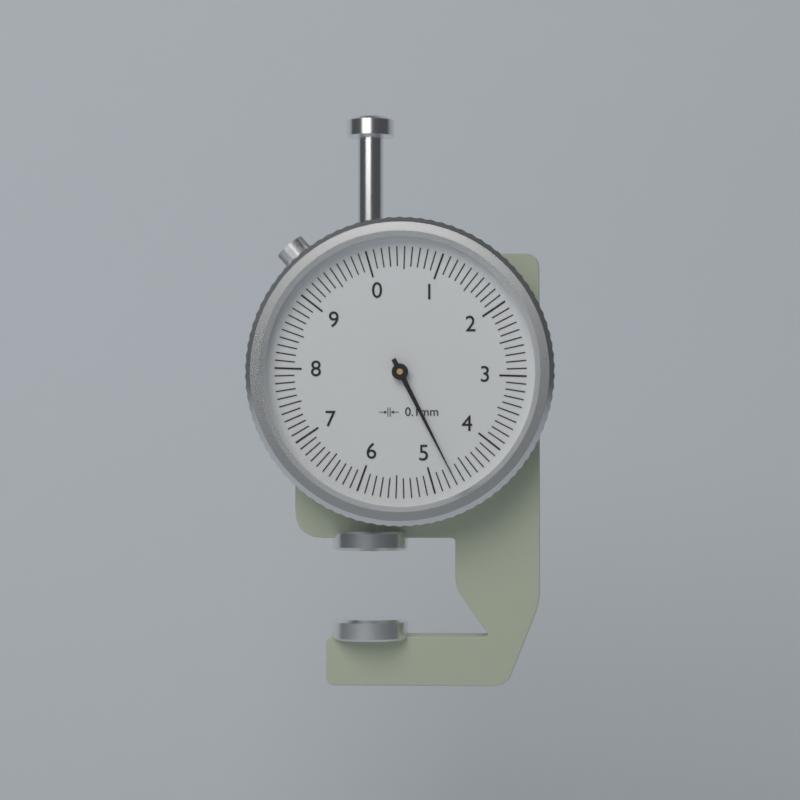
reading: 4.7 mm
